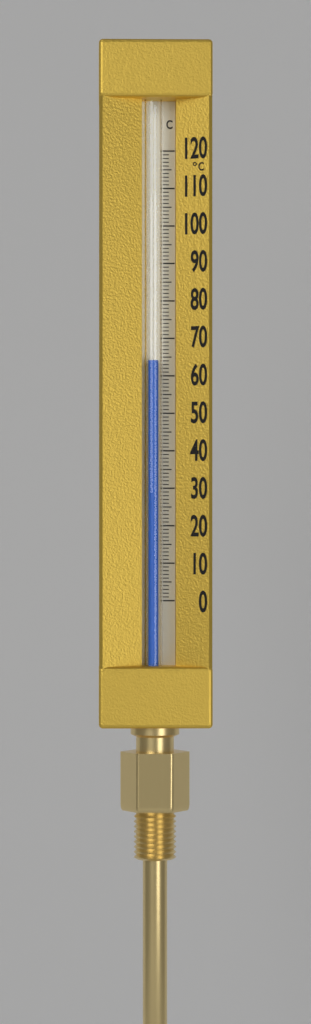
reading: 64 °C
